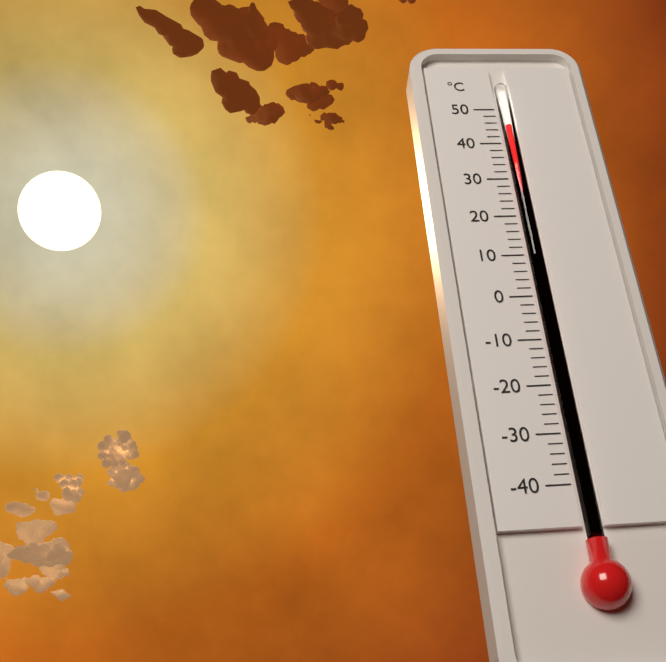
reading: 45 °C
